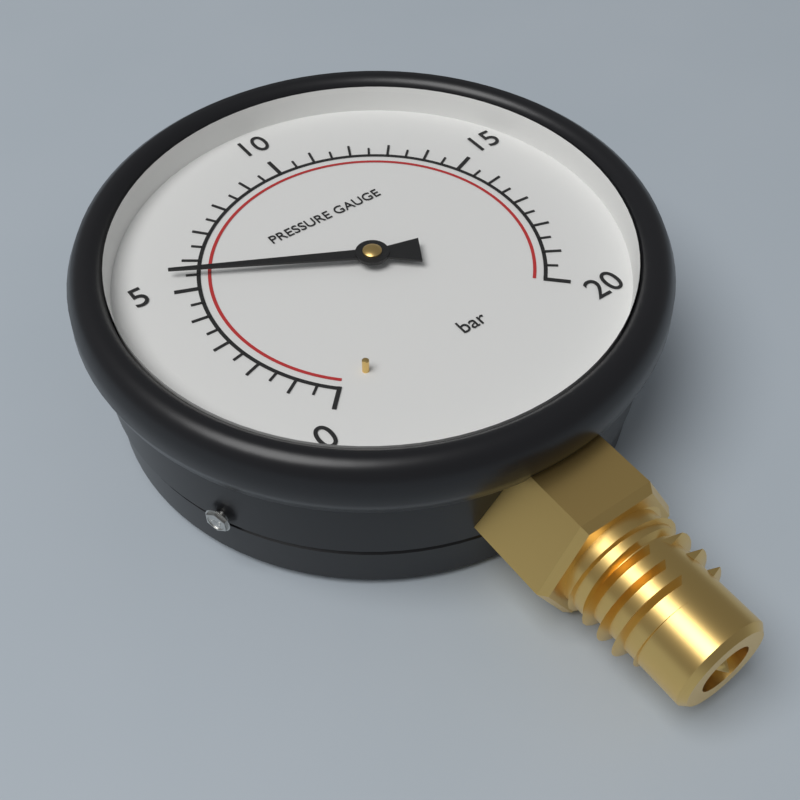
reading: 5.5 bar
